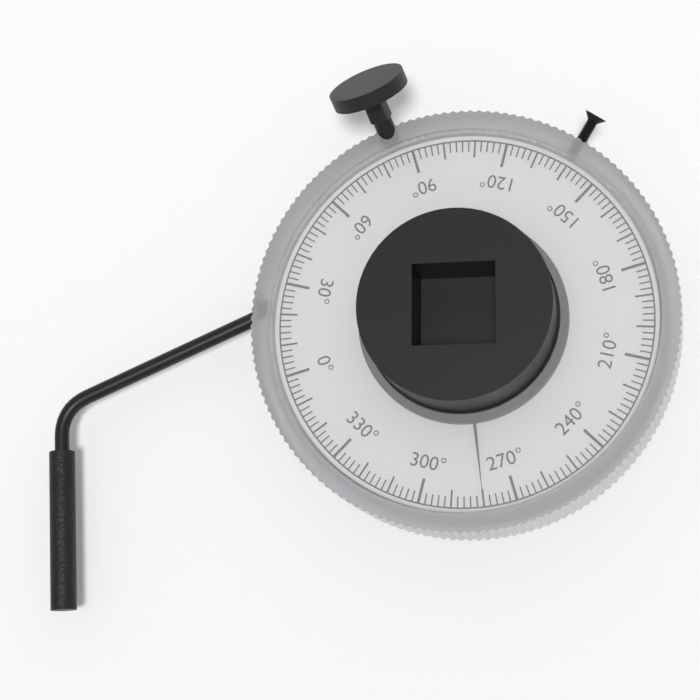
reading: 280 °
